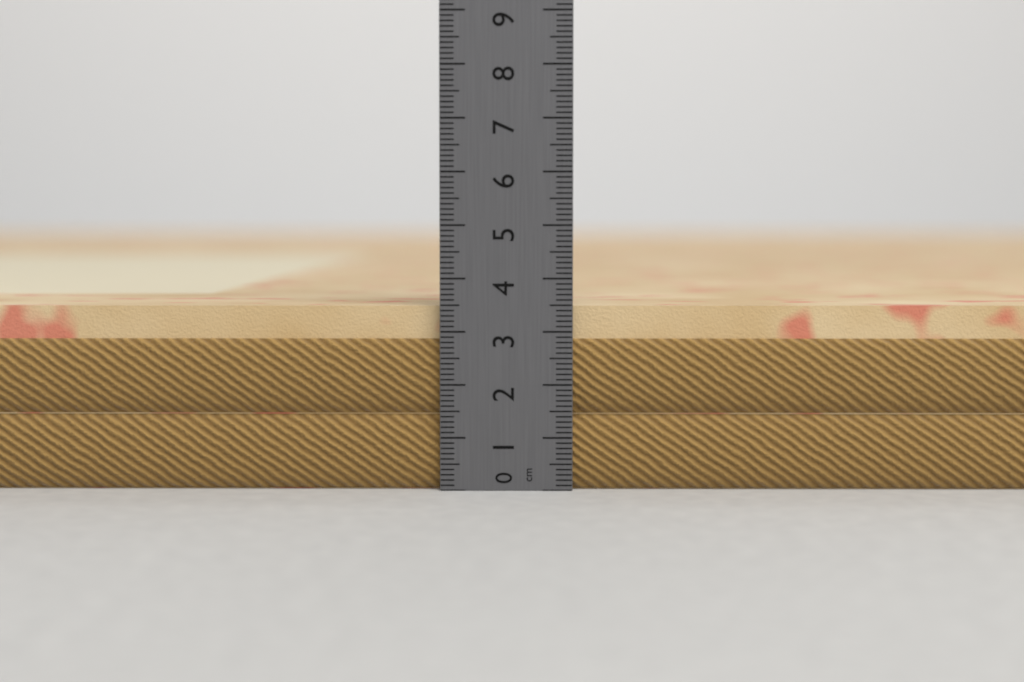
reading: 3.5 cm
